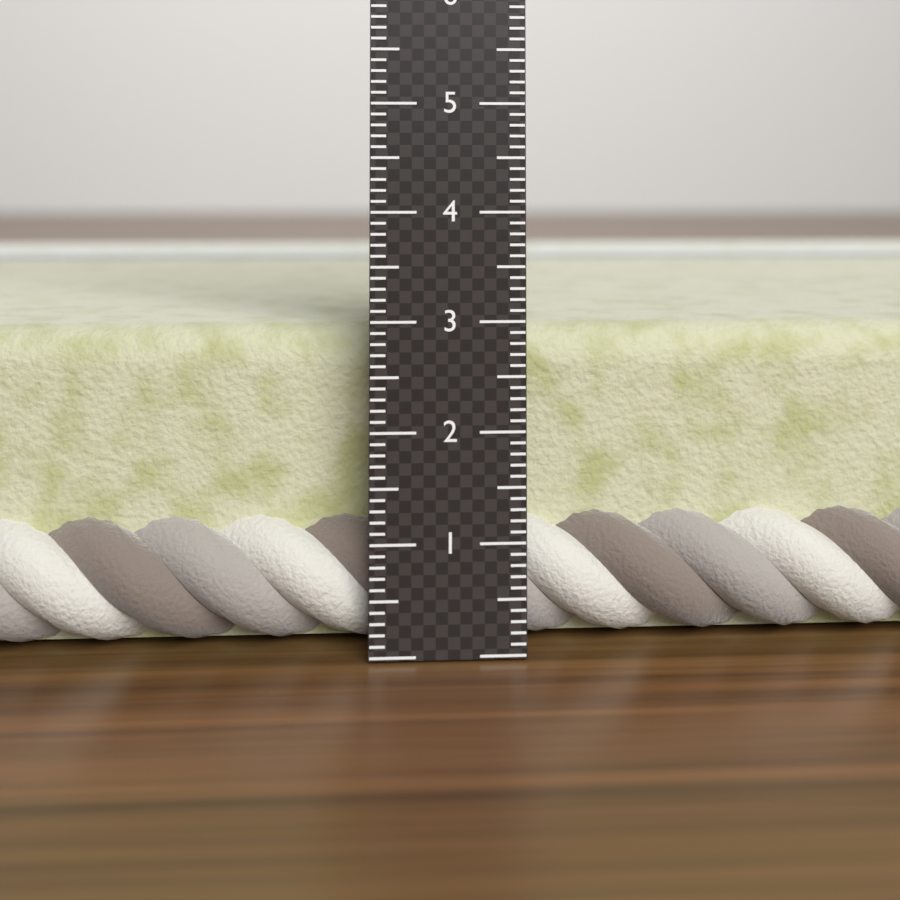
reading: 2.9 cm
